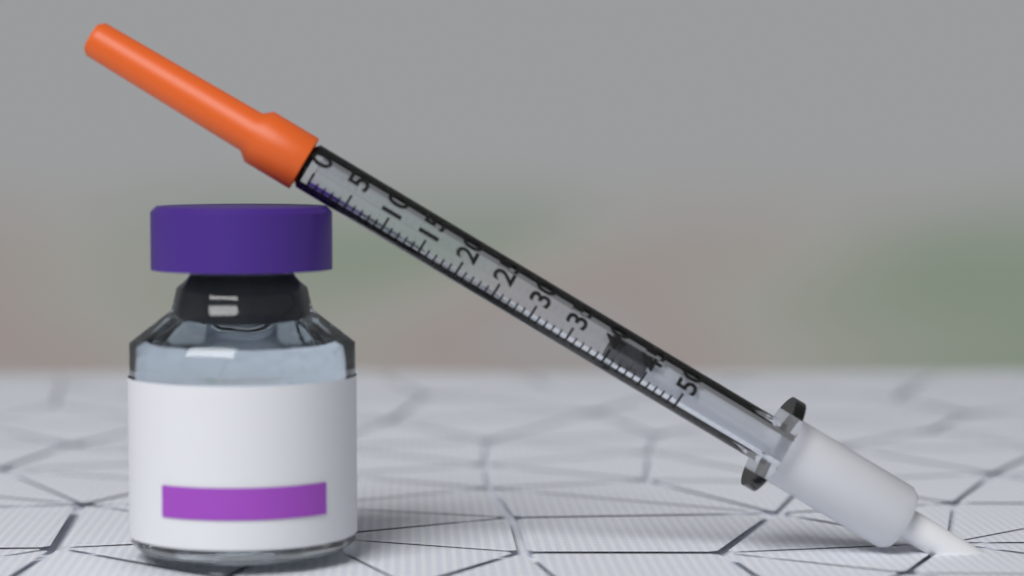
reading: 40 (no unit)
